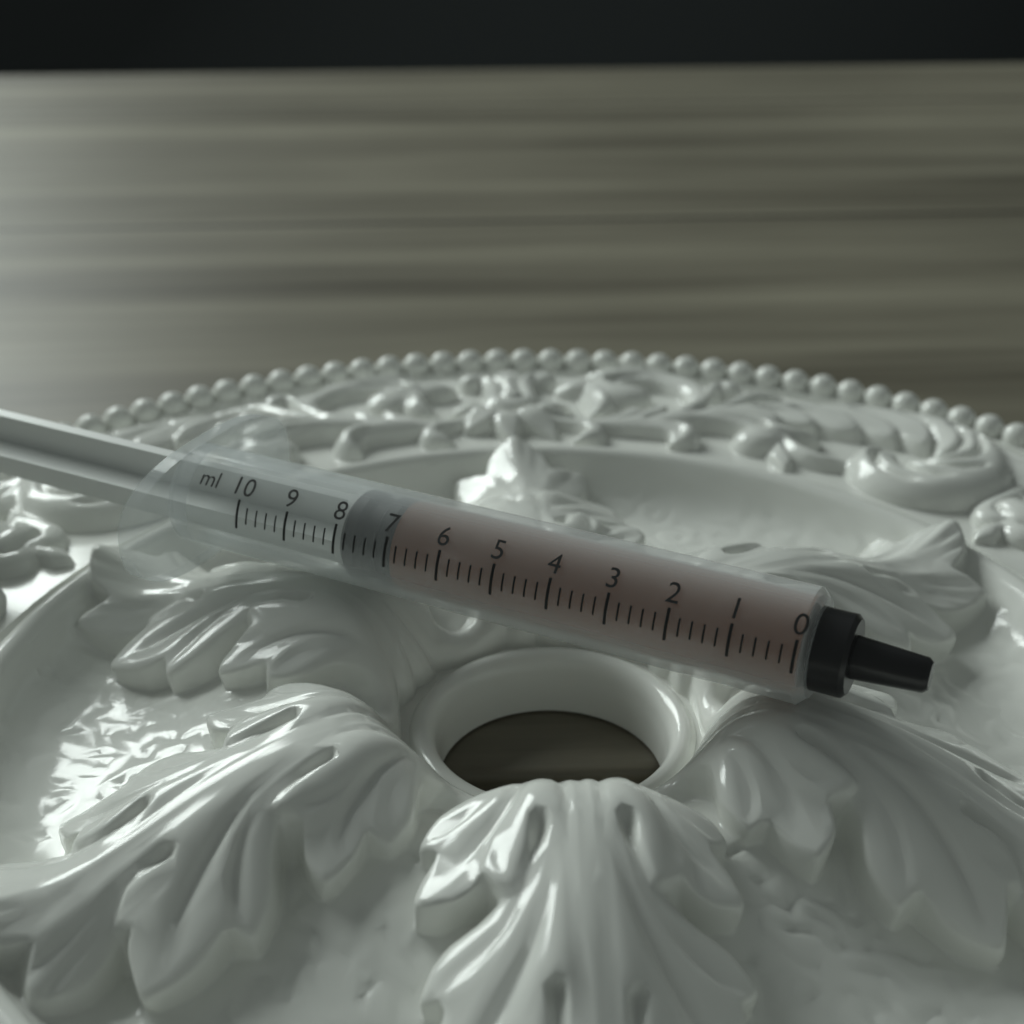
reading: 7.0 ml
